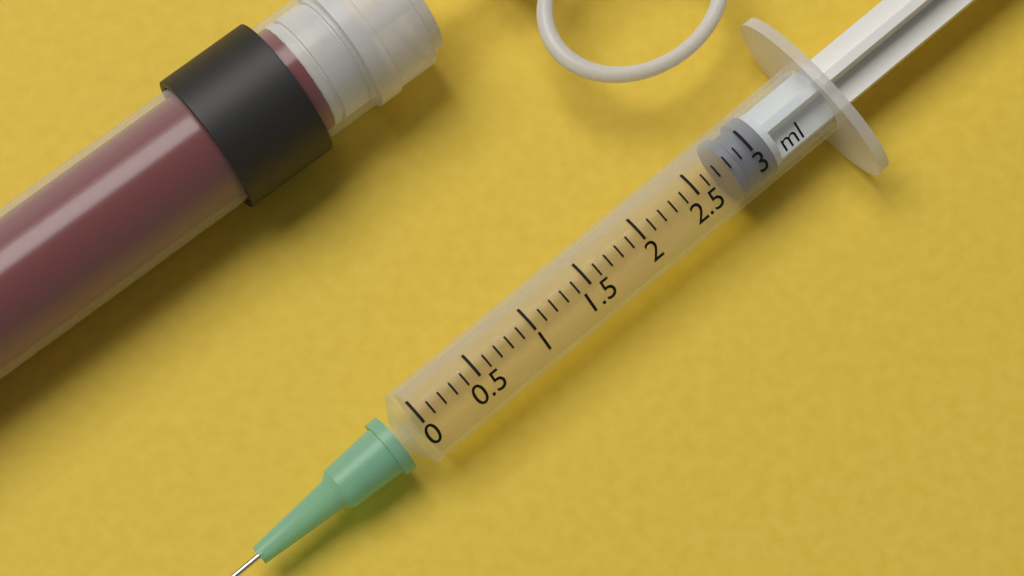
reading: 2.8 ml
